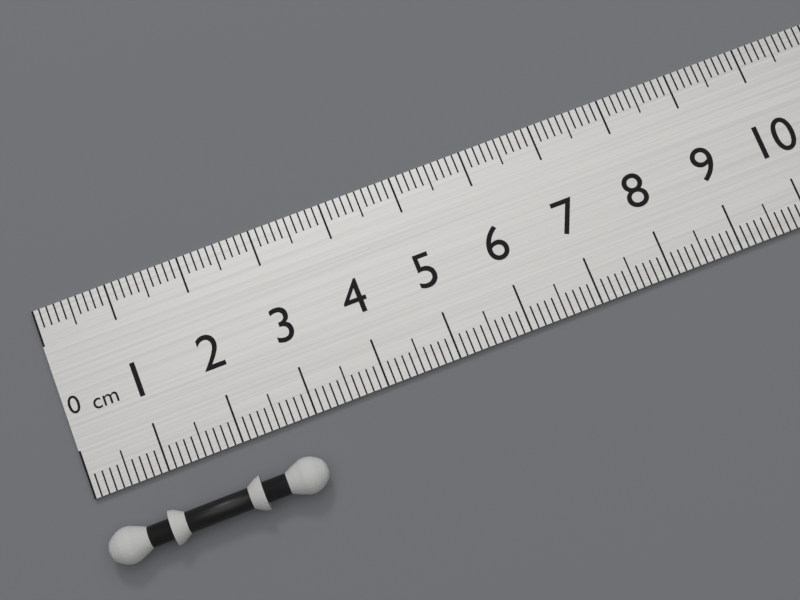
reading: 2.9 cm
